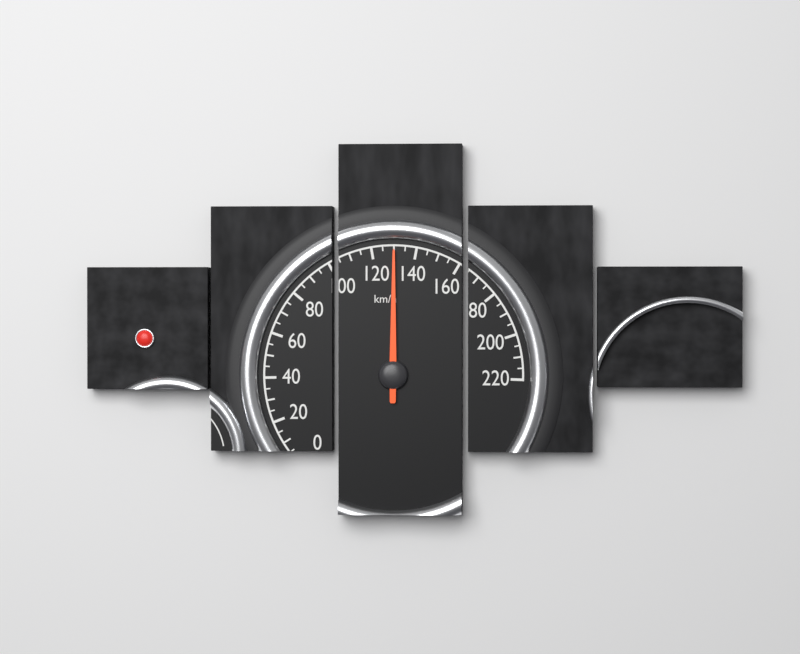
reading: 130 km/h
